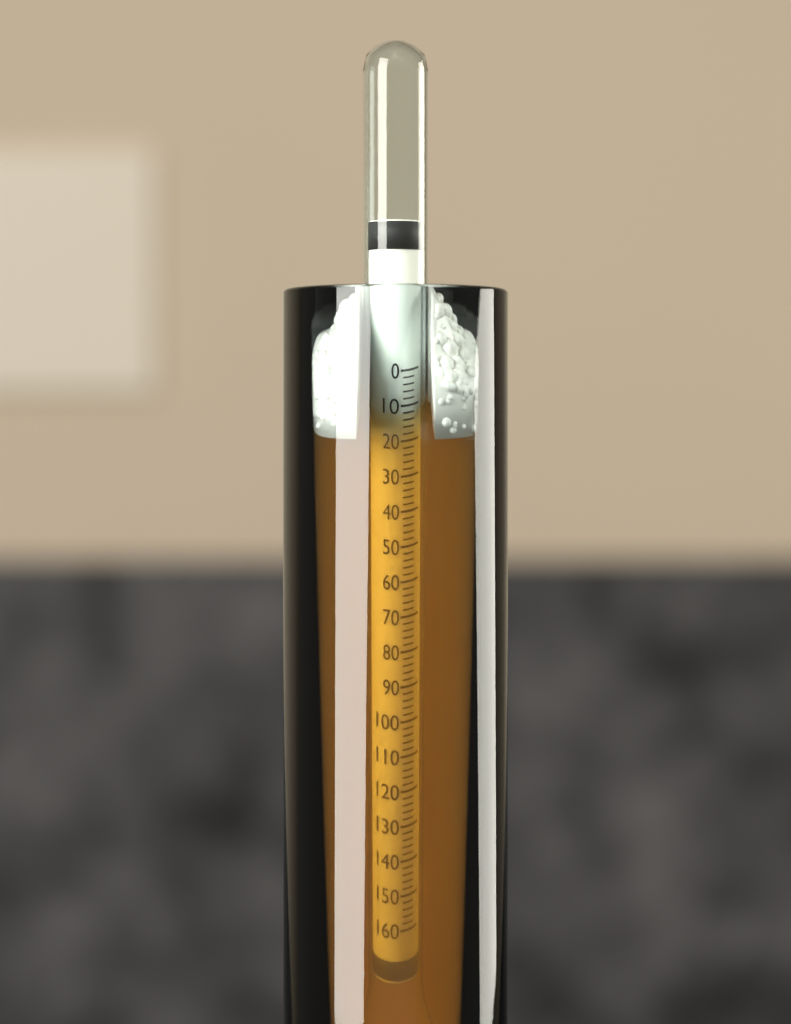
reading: 12 (no unit)
